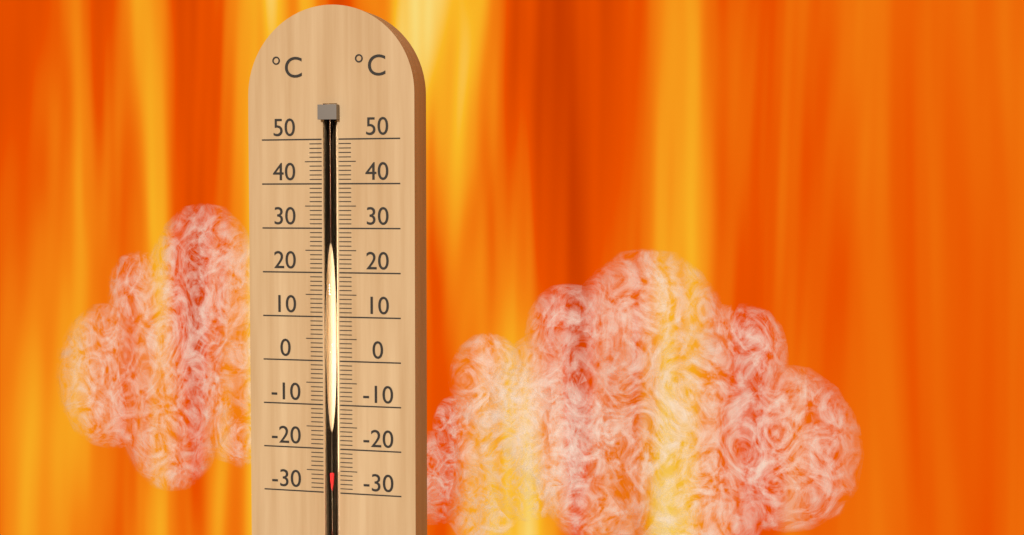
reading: -25 °C
